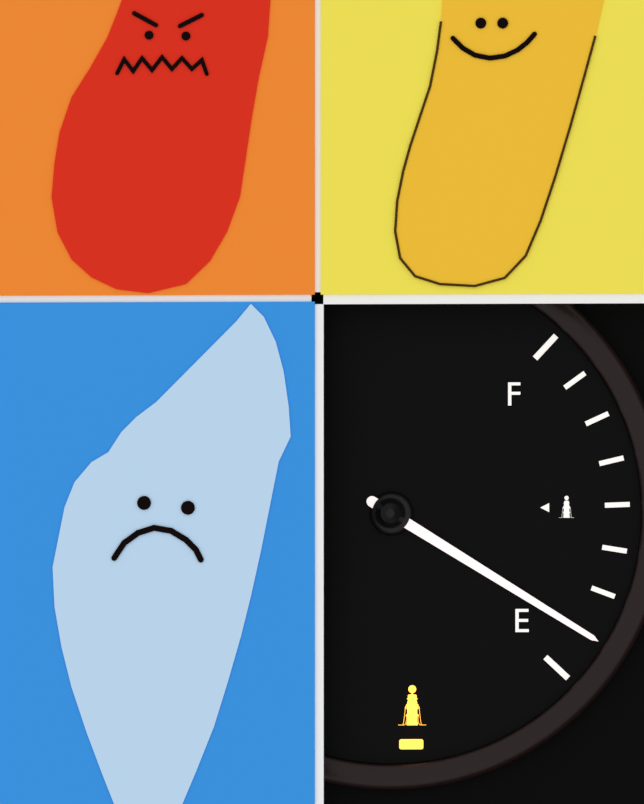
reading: 0.125 (no unit)
